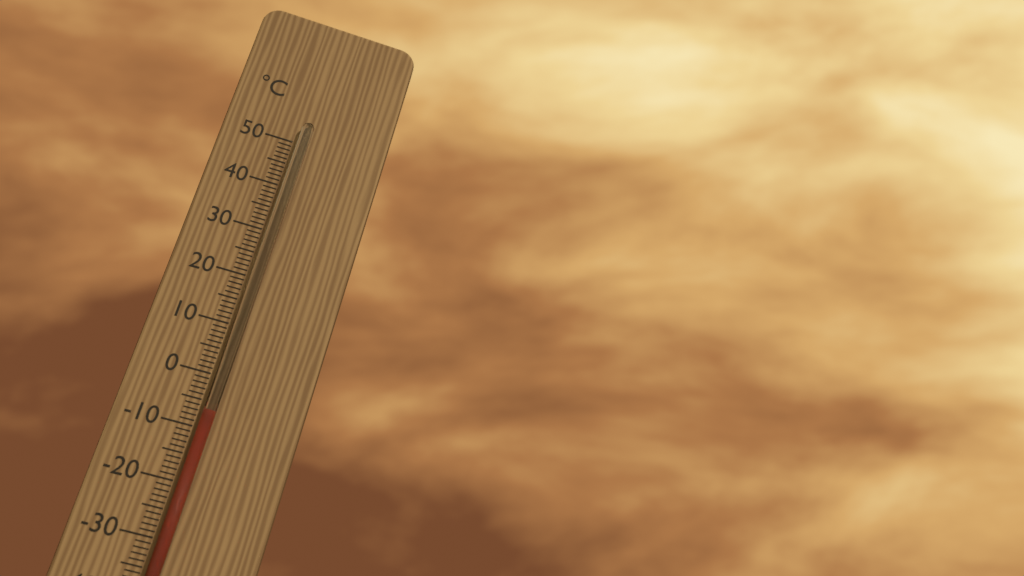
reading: -7 °C
